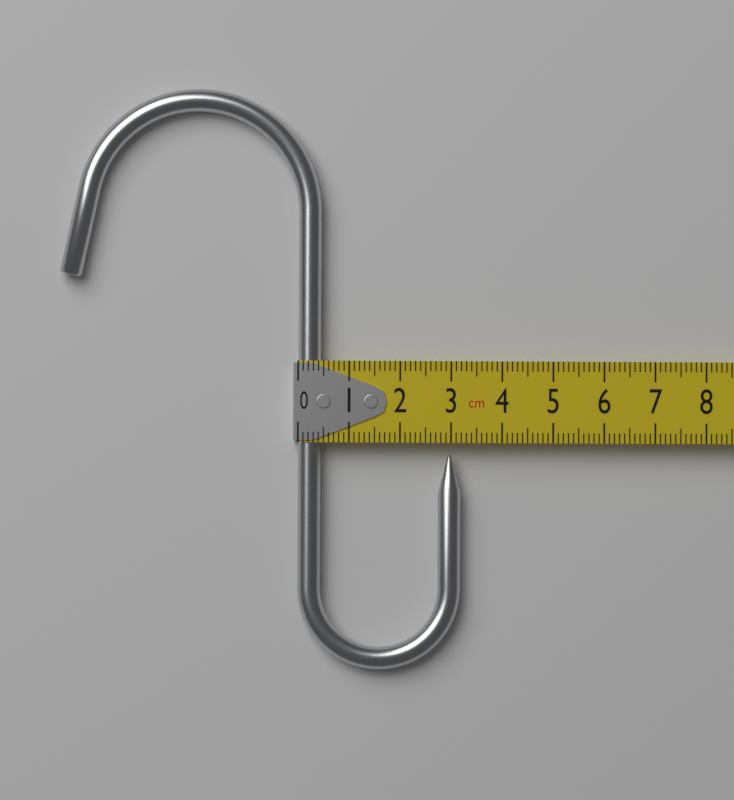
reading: 3.2 cm
